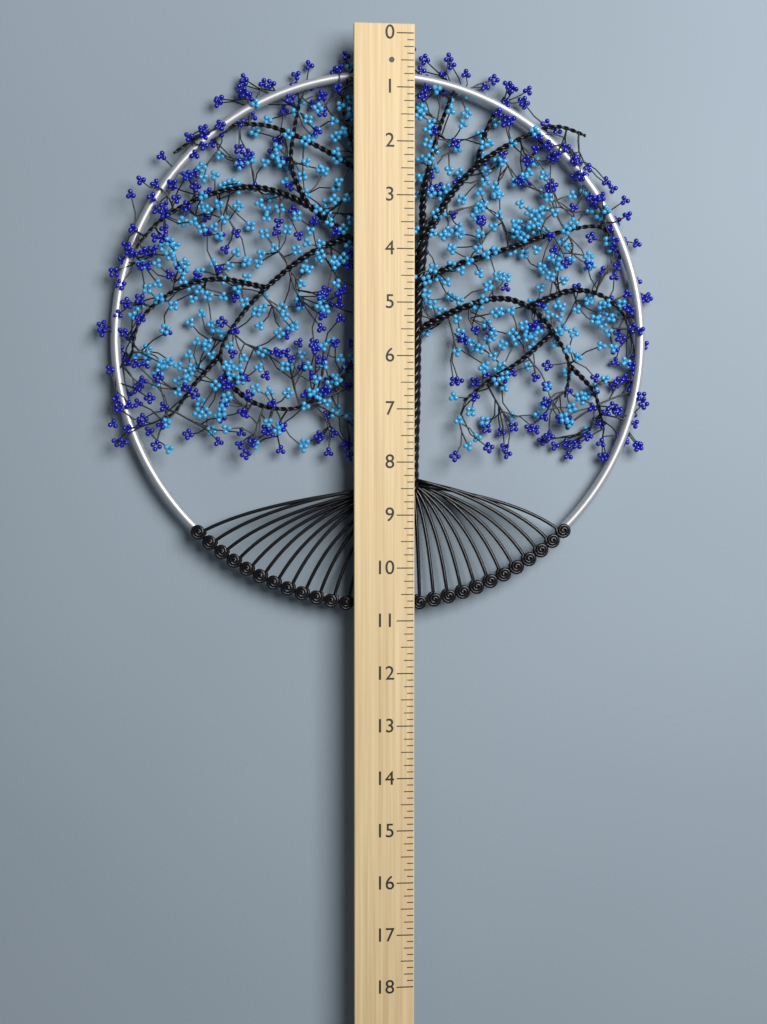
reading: 10.875 (no unit)
